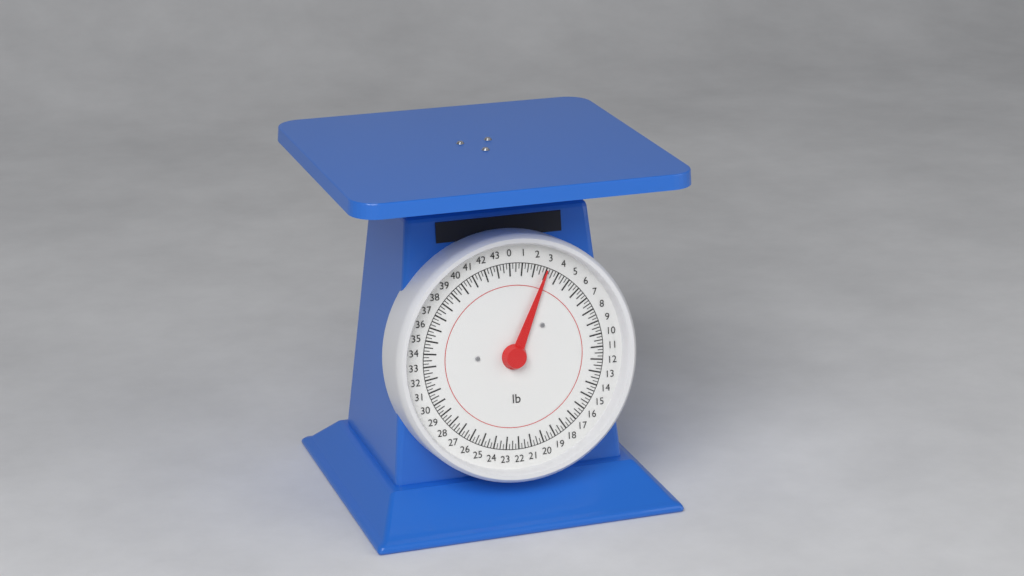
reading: 3.00 lb
